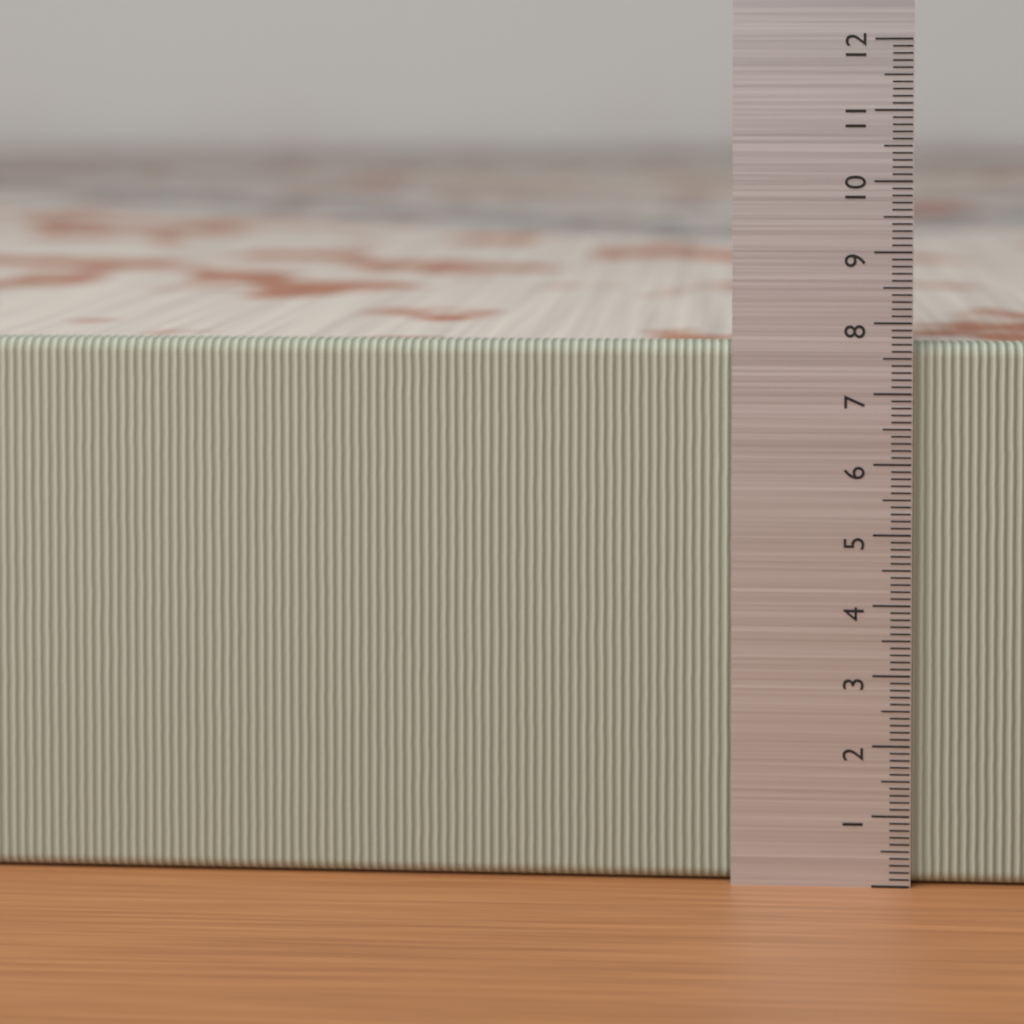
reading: 7.7 (no unit)
